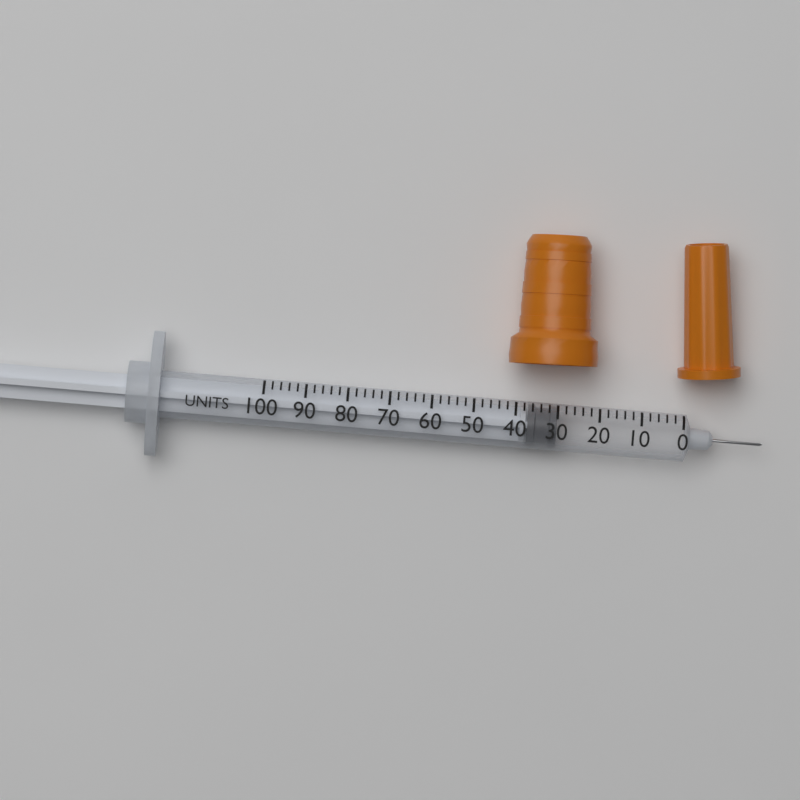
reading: 30 units
